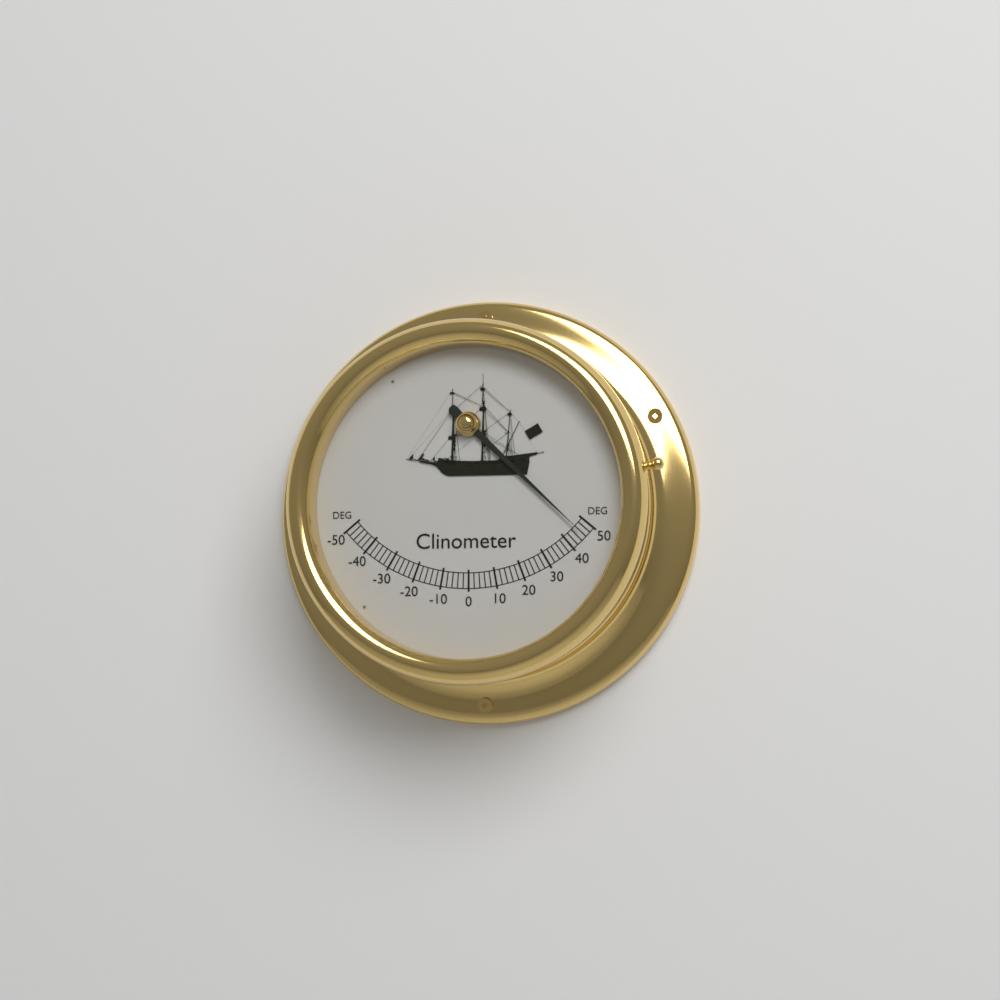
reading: 46 deg
